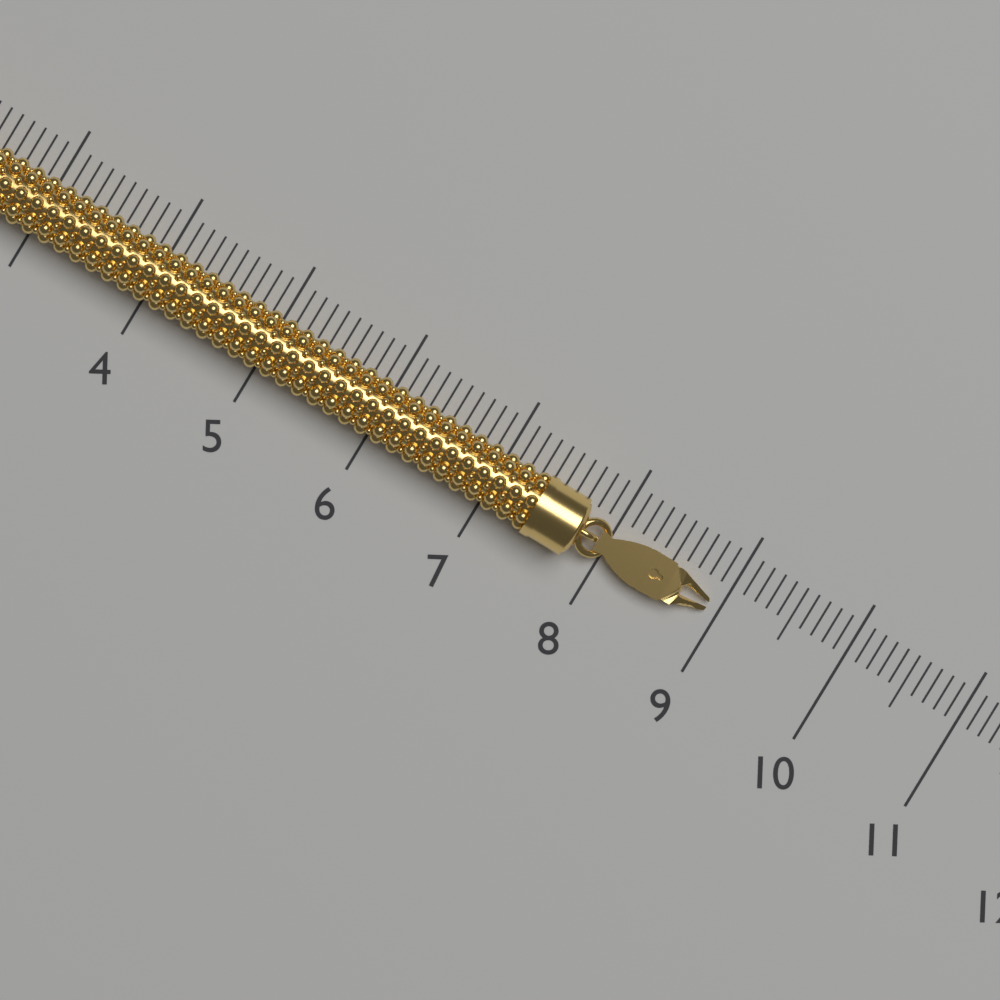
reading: 8.9 (no unit)
